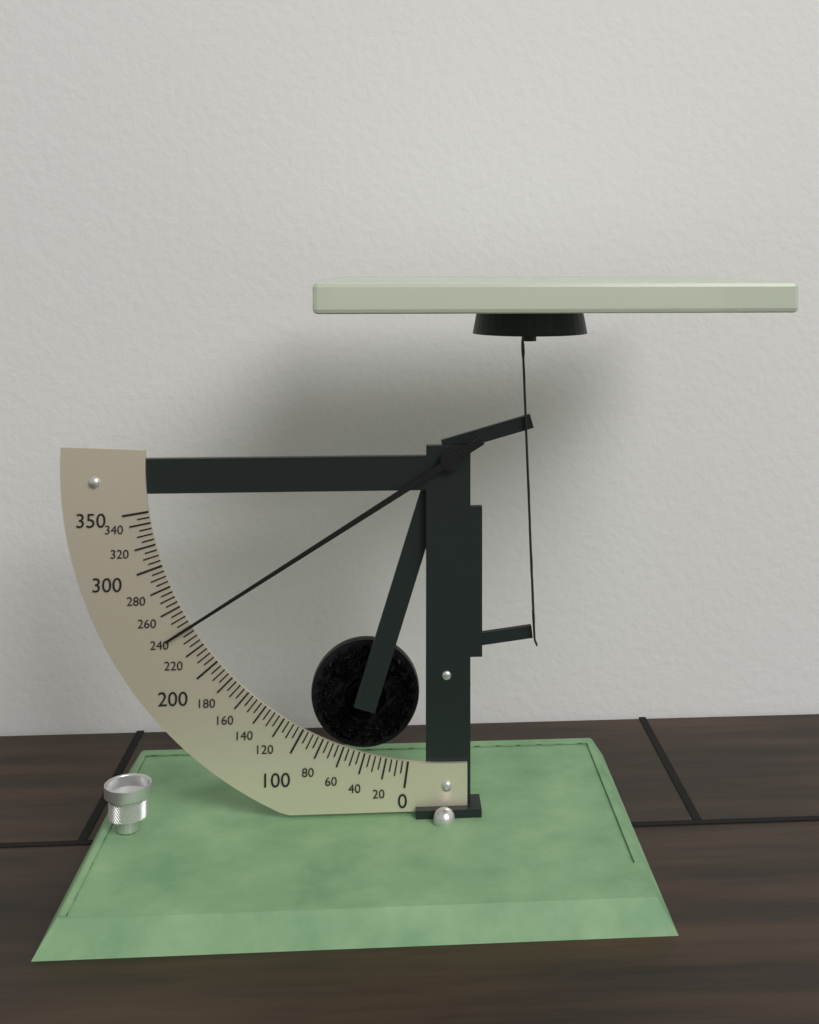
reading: 240 (no unit)
